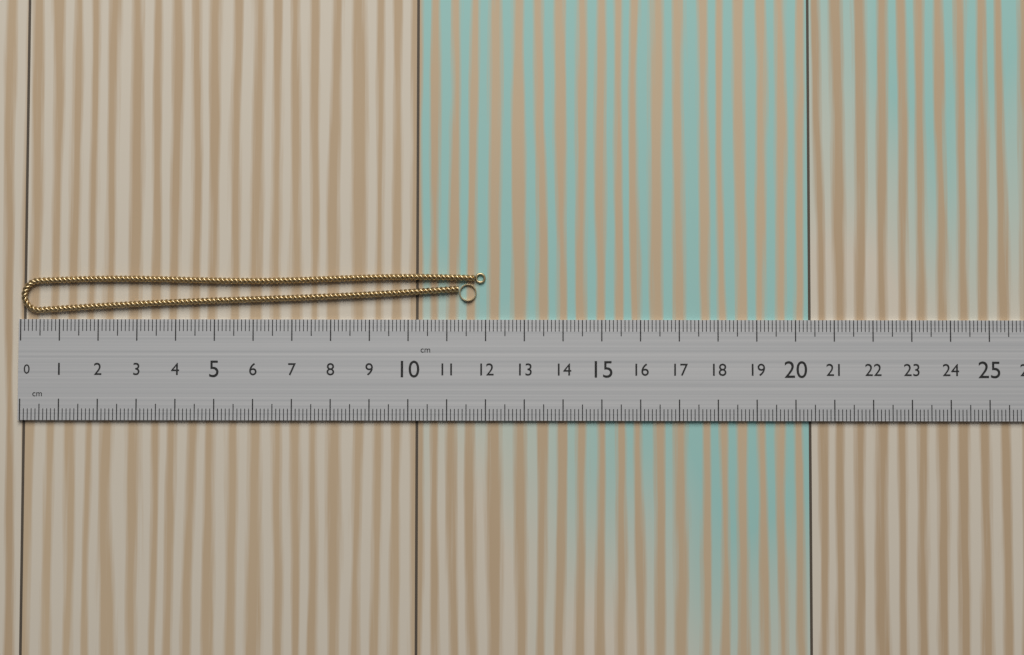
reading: 12.0 cm
